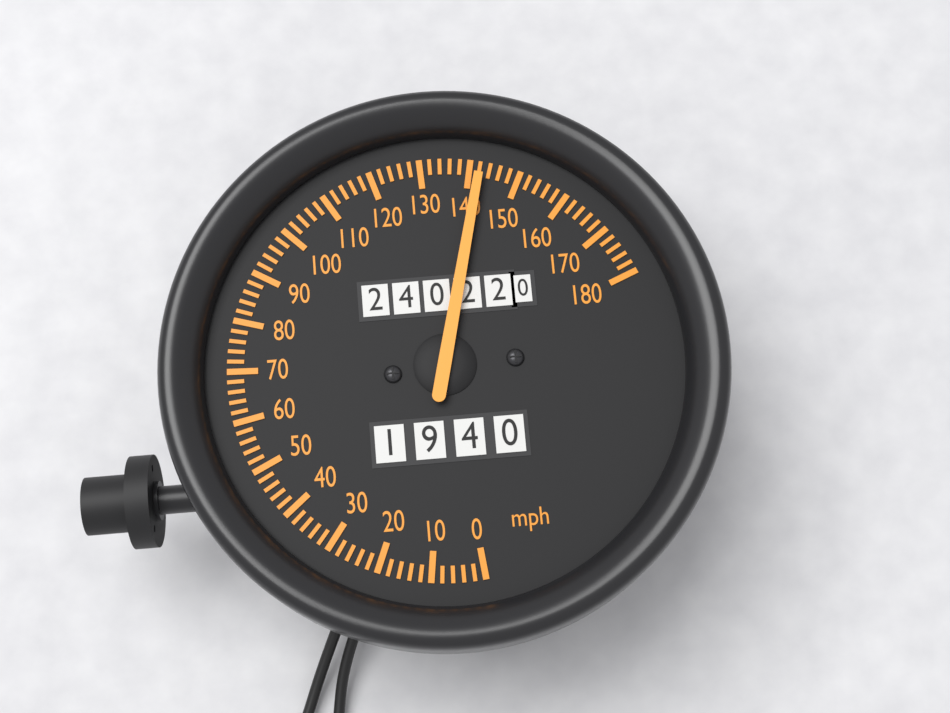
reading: 142 mph
